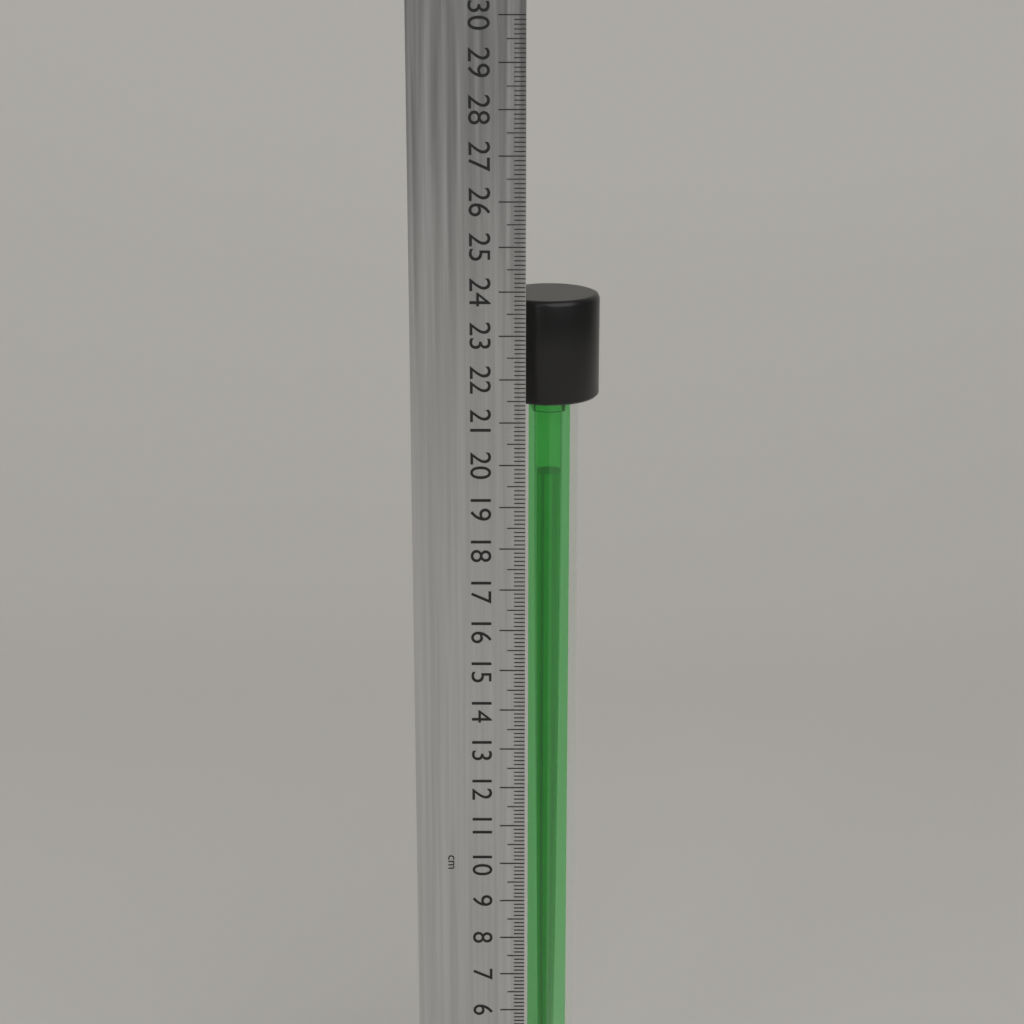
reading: 23.7 cm
